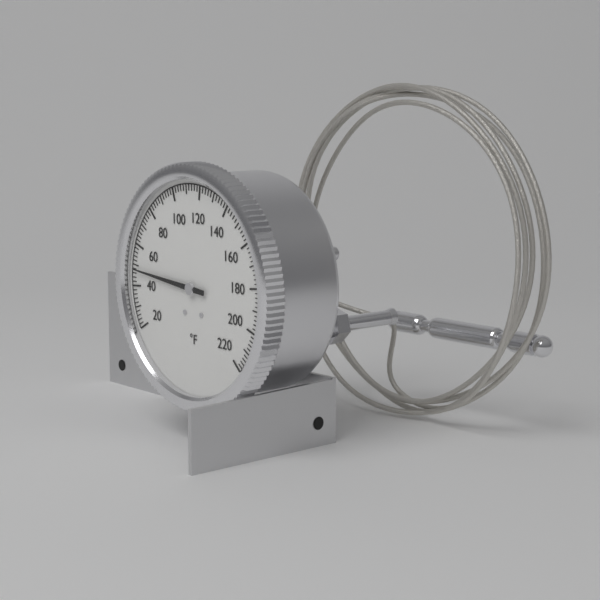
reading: 48 °F
